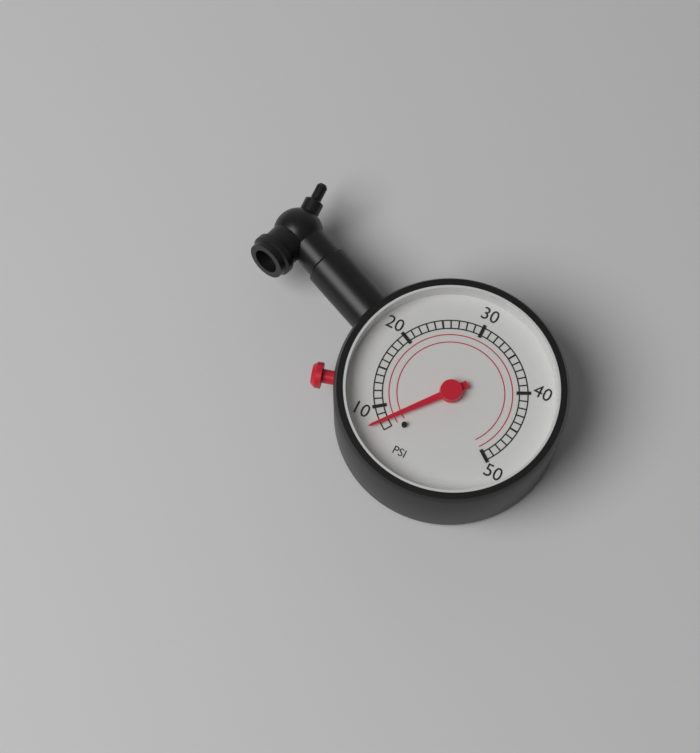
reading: 8 psi
